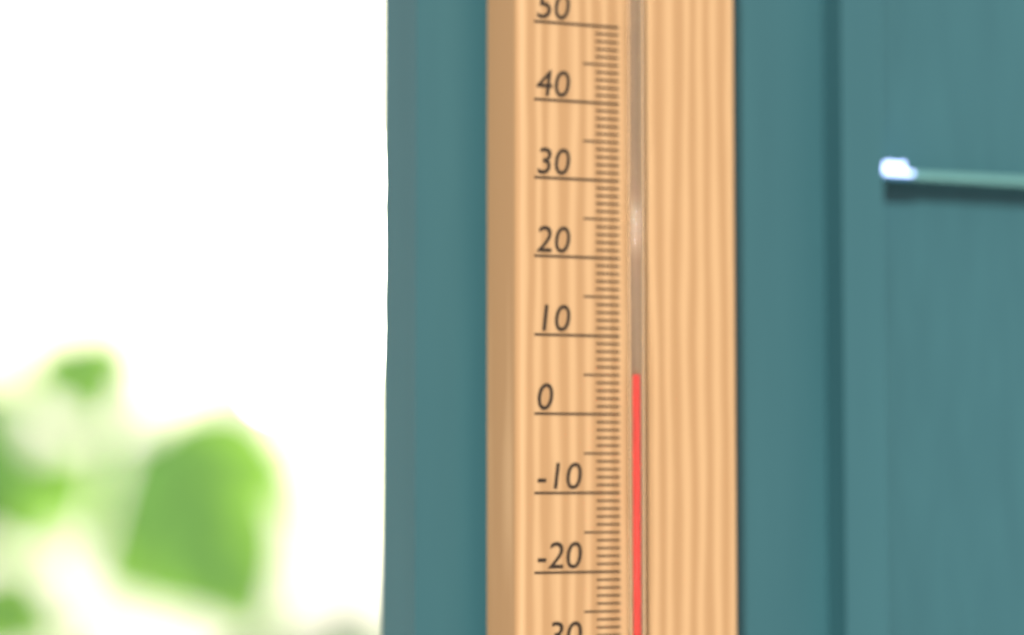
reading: 5 °C
